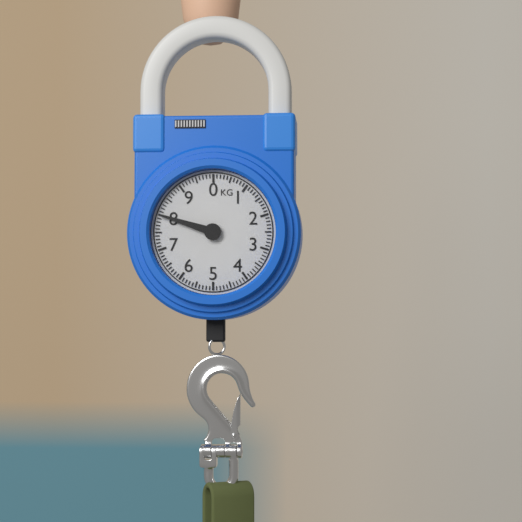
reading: 8.0 kg
